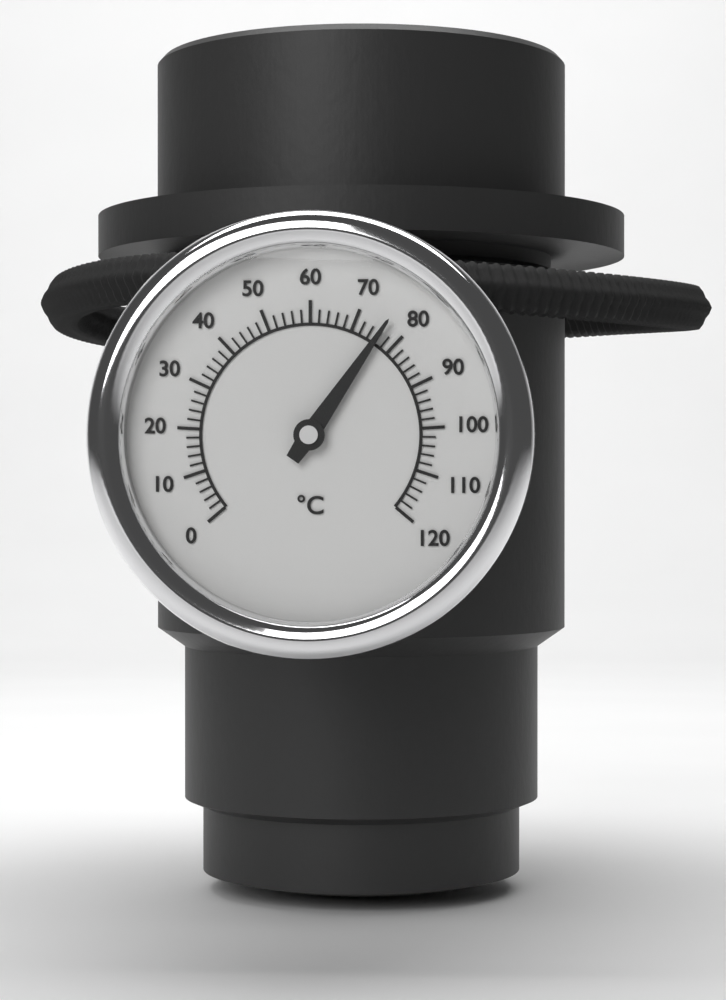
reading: 76 °C
